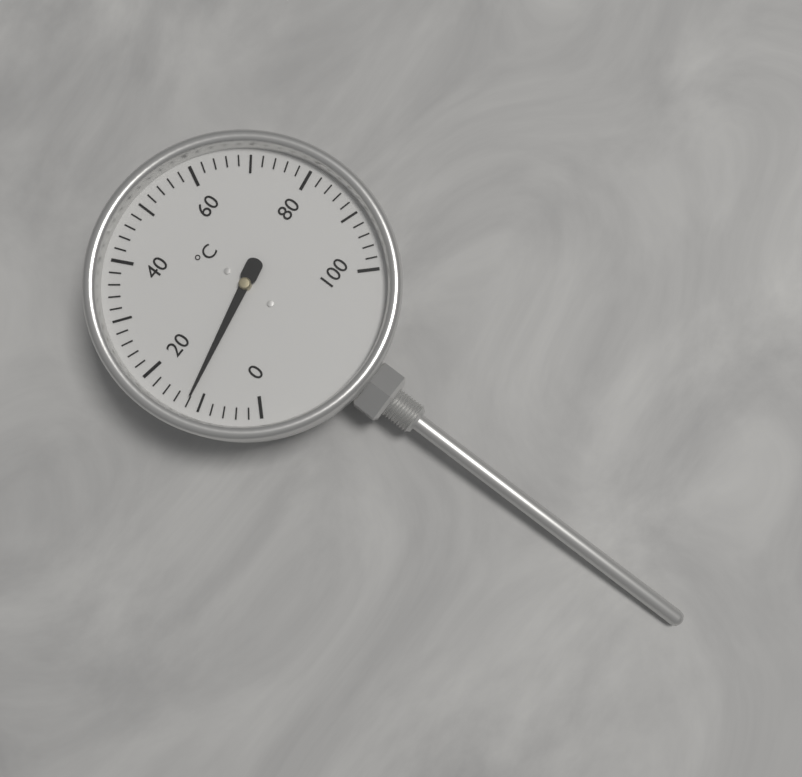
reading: 12 °C
